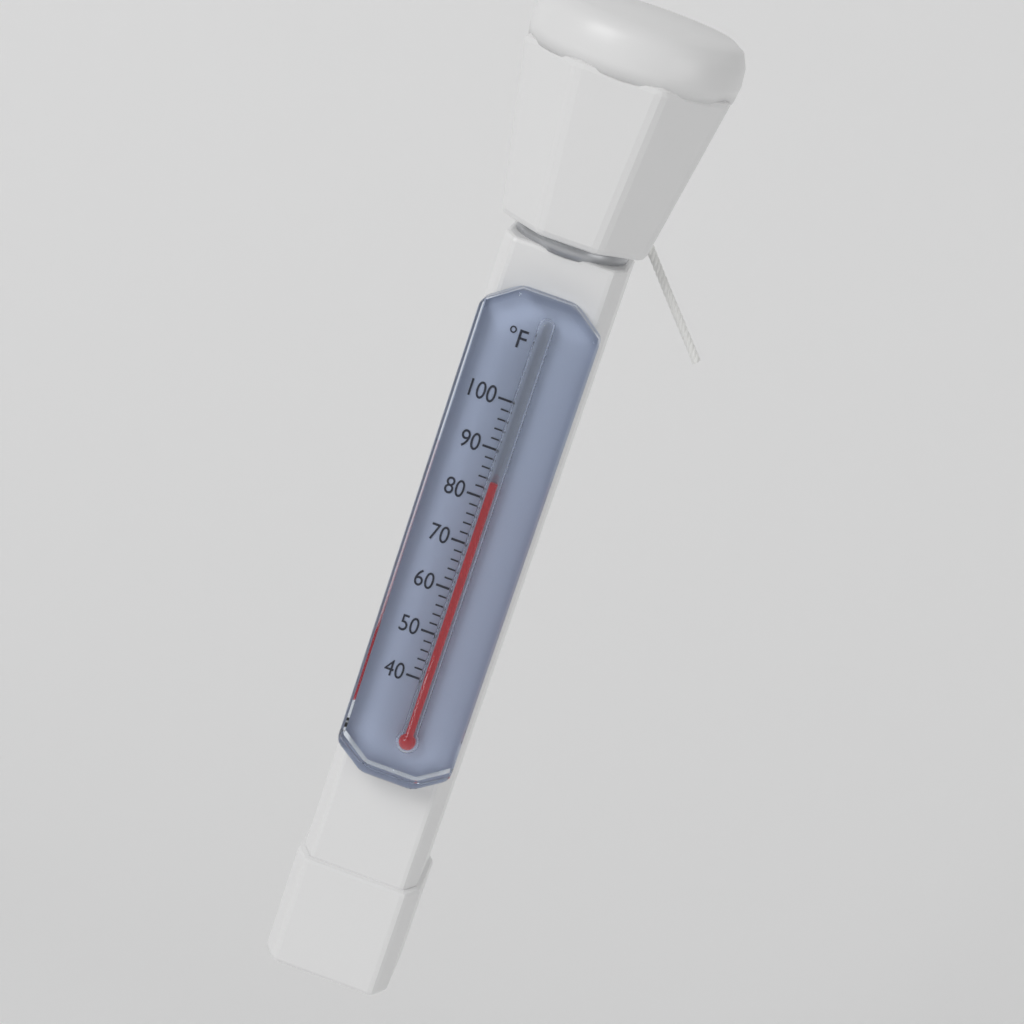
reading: 84 °F
